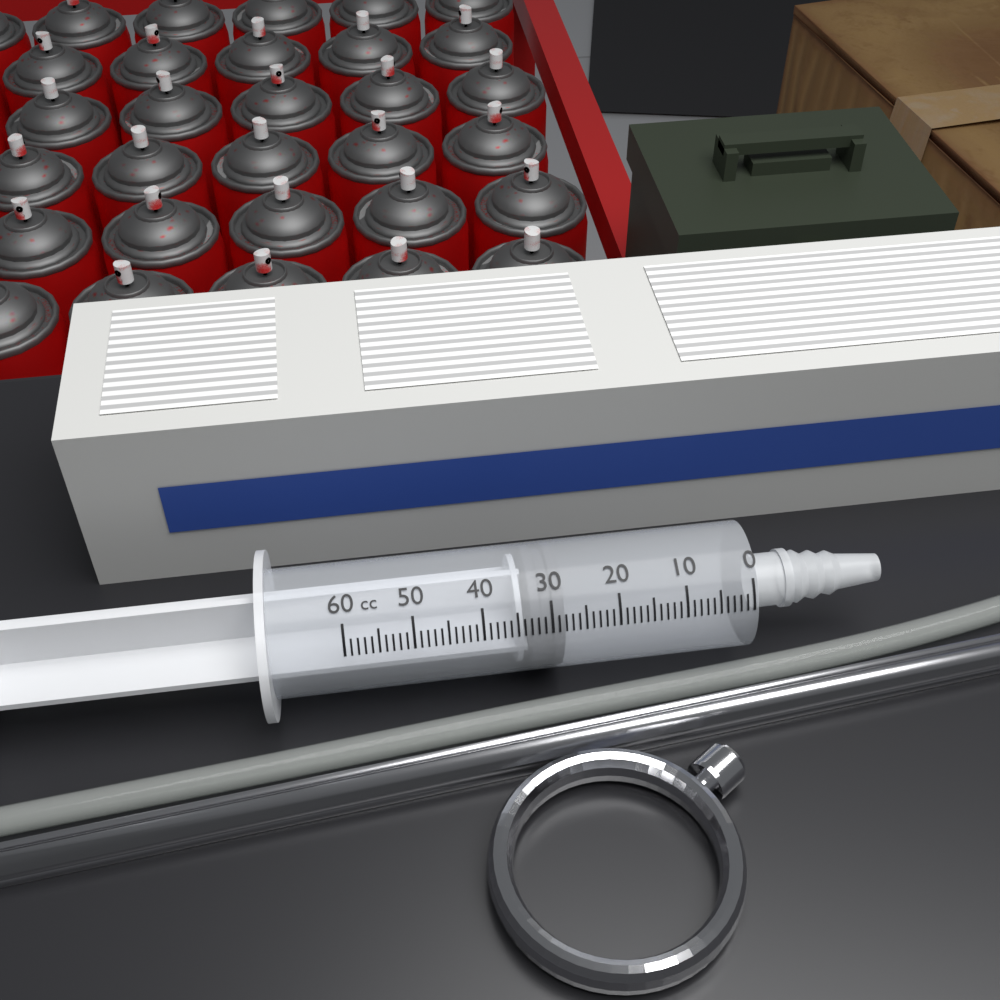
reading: 28 cc
